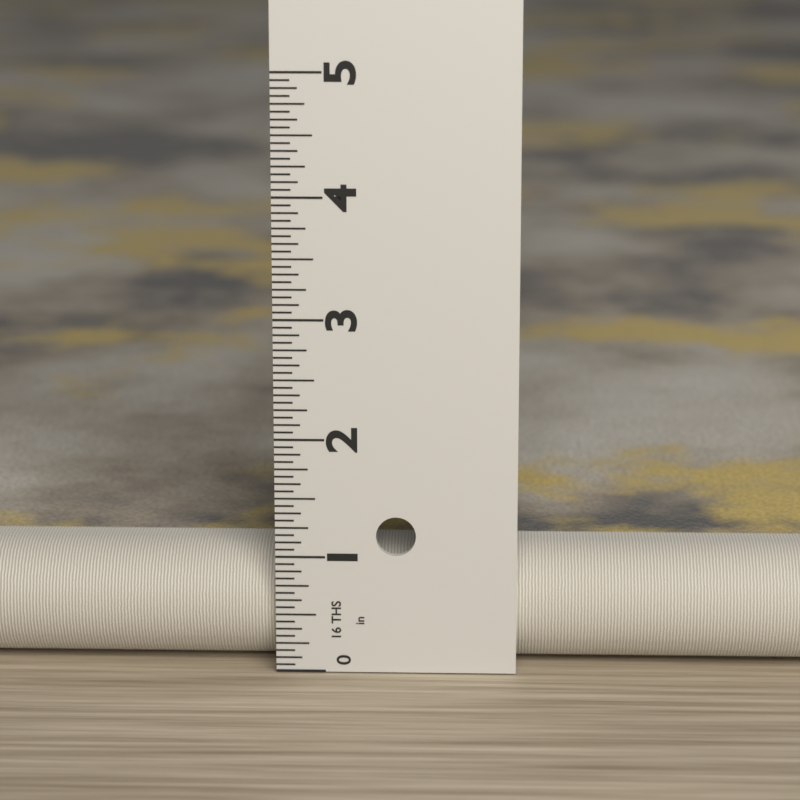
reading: 1.0000 in
